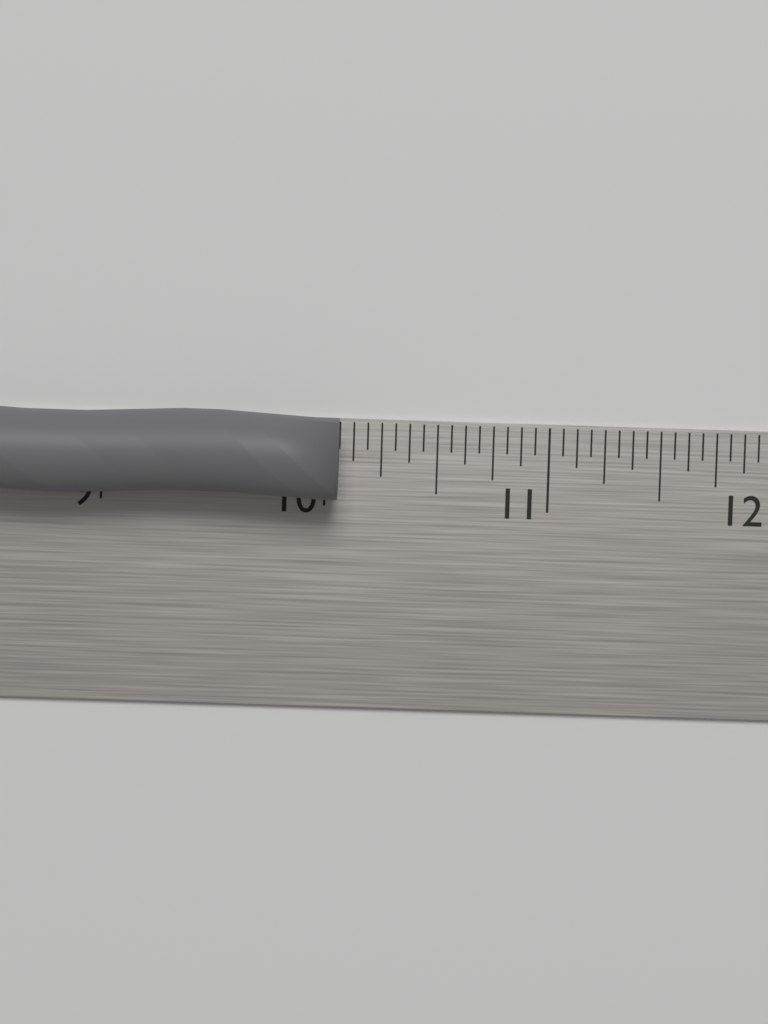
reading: 10.0625 in
